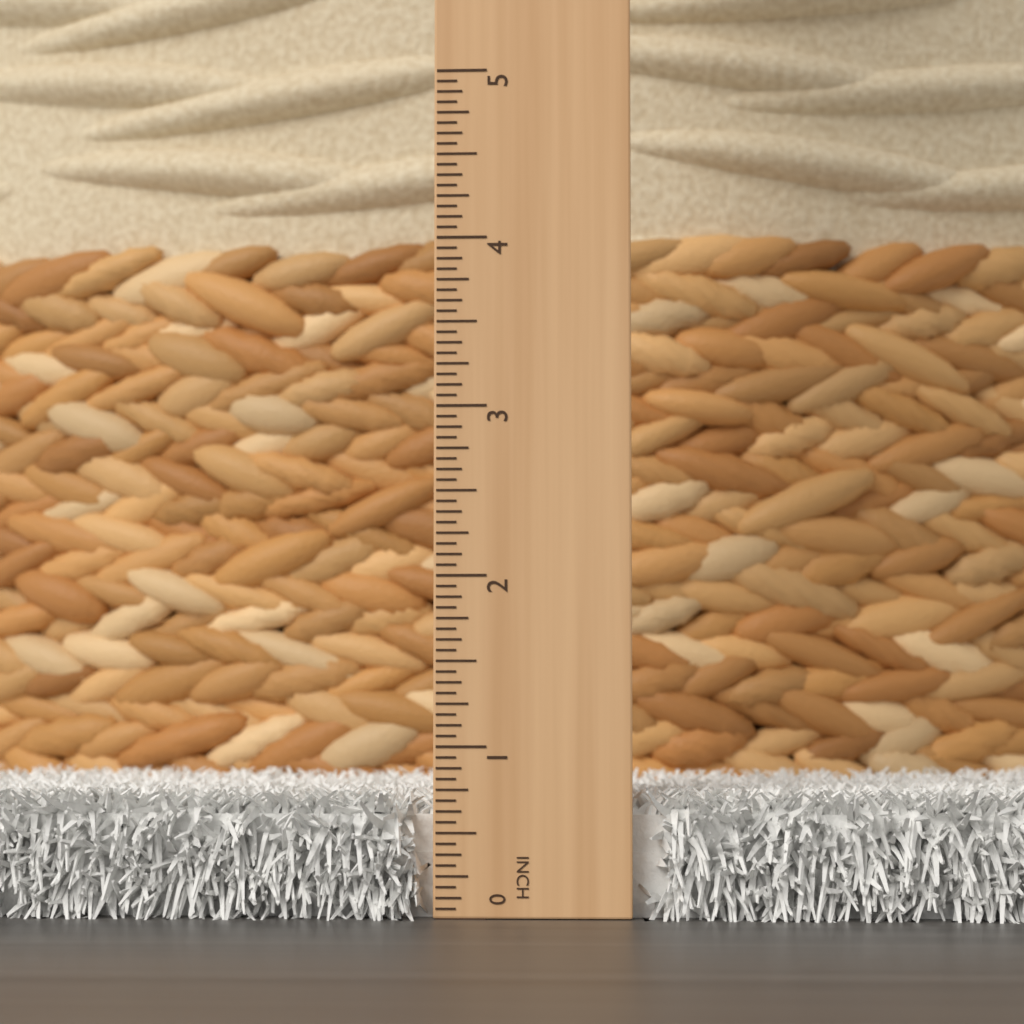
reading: 0.7500 in
